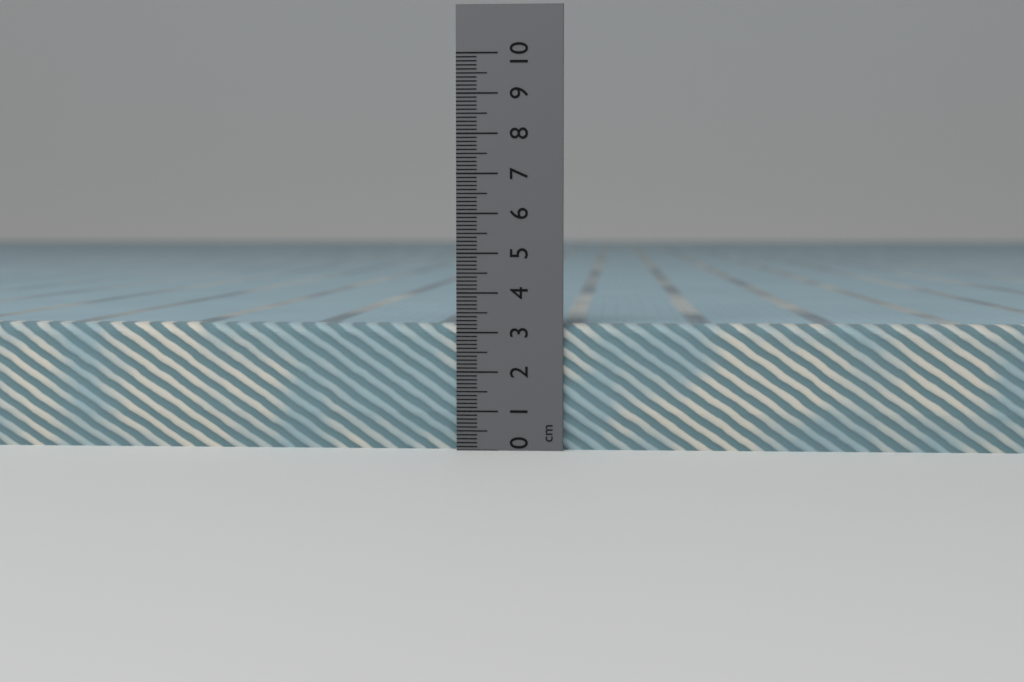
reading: 3.2 cm
